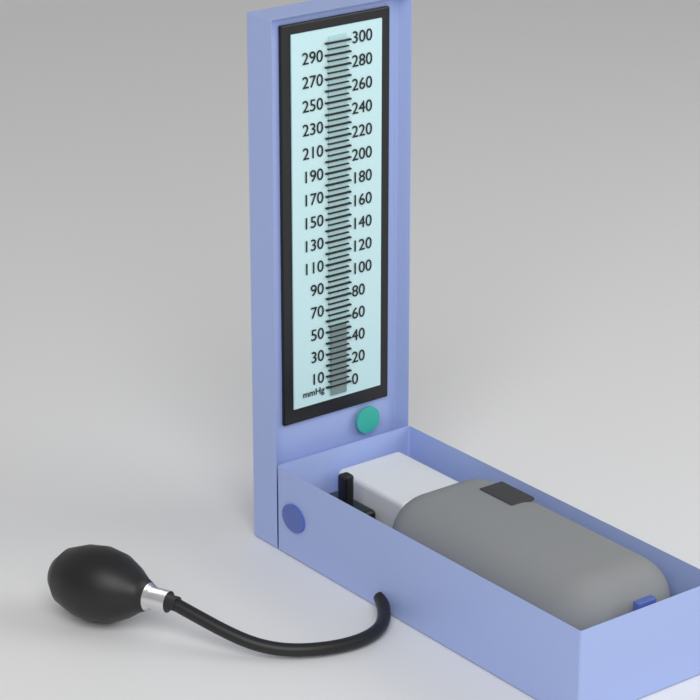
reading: 55 mmHg
